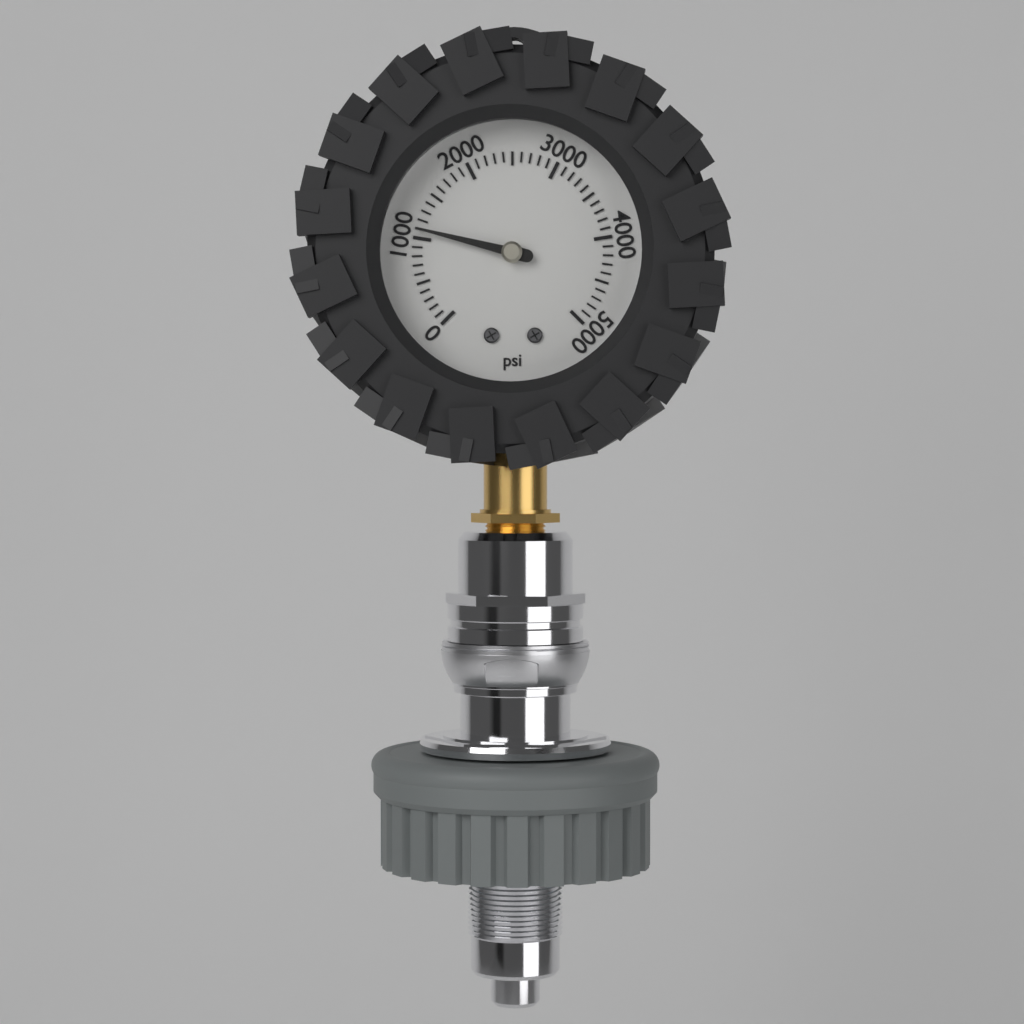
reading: 1100 psi
